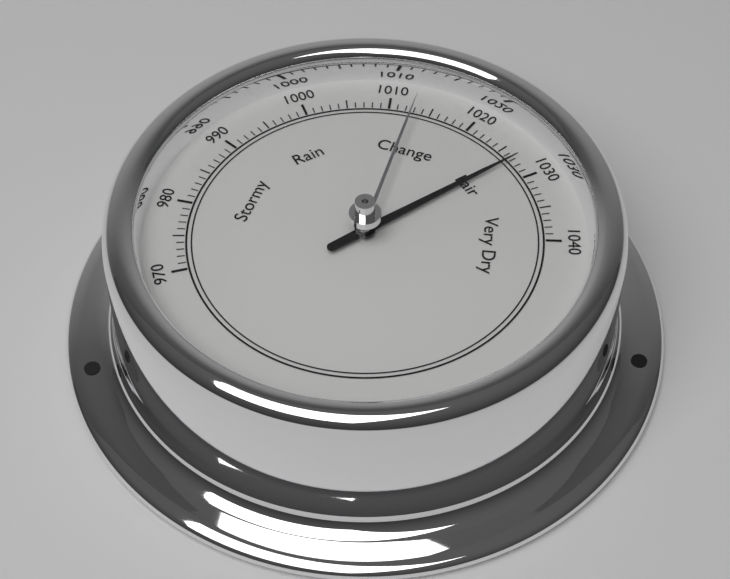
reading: 1027 (no unit)
